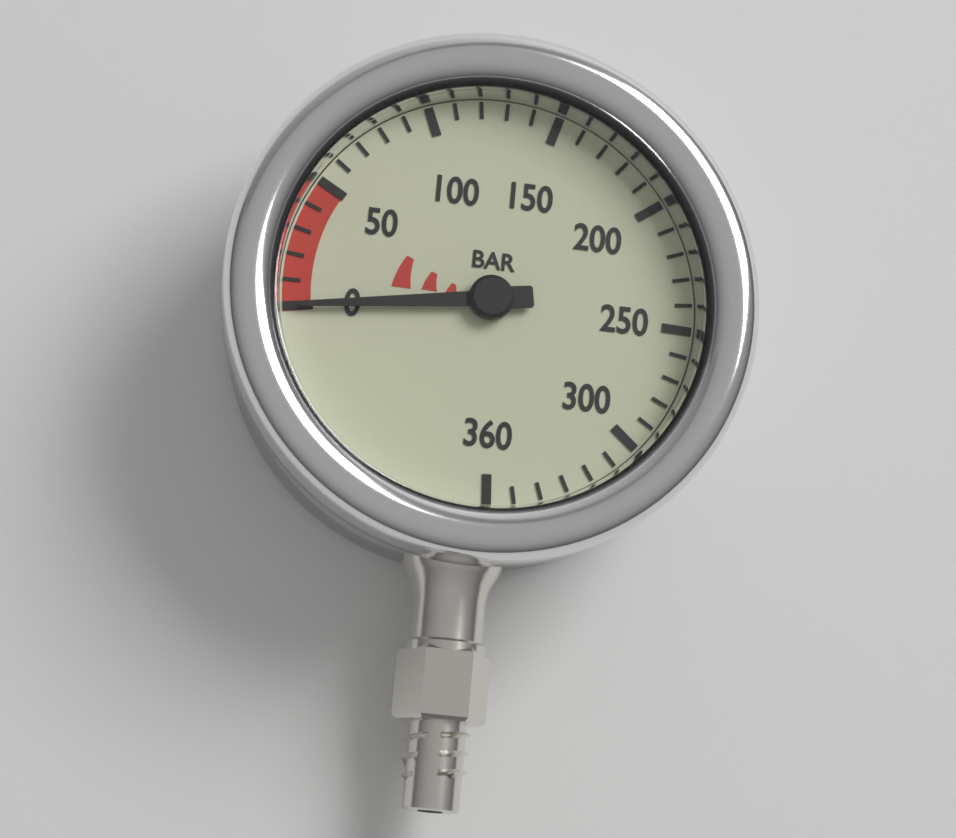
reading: 0 bar
